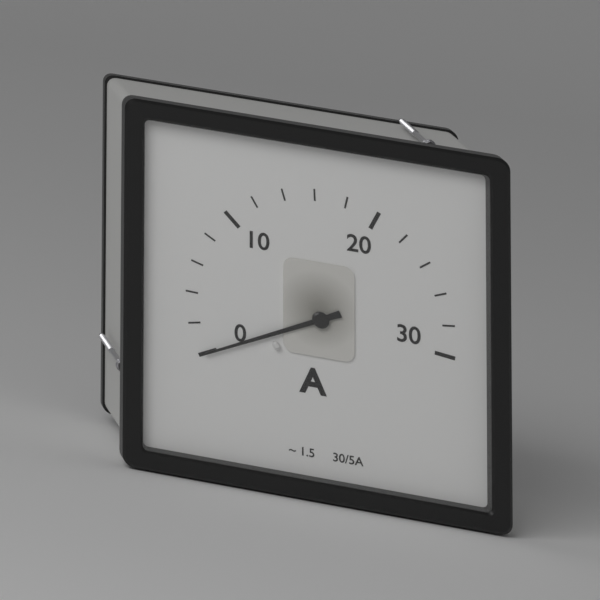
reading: 0 A
